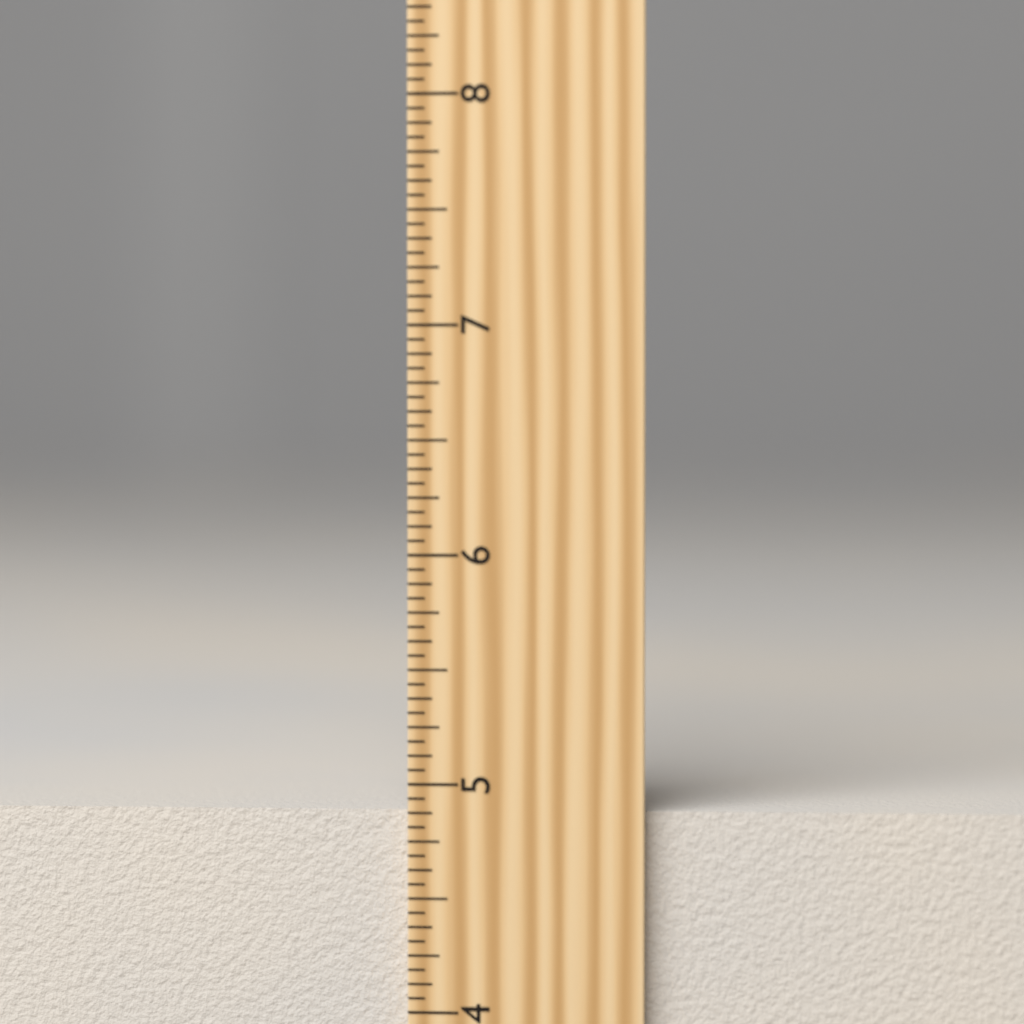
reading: 4.8750 inch
